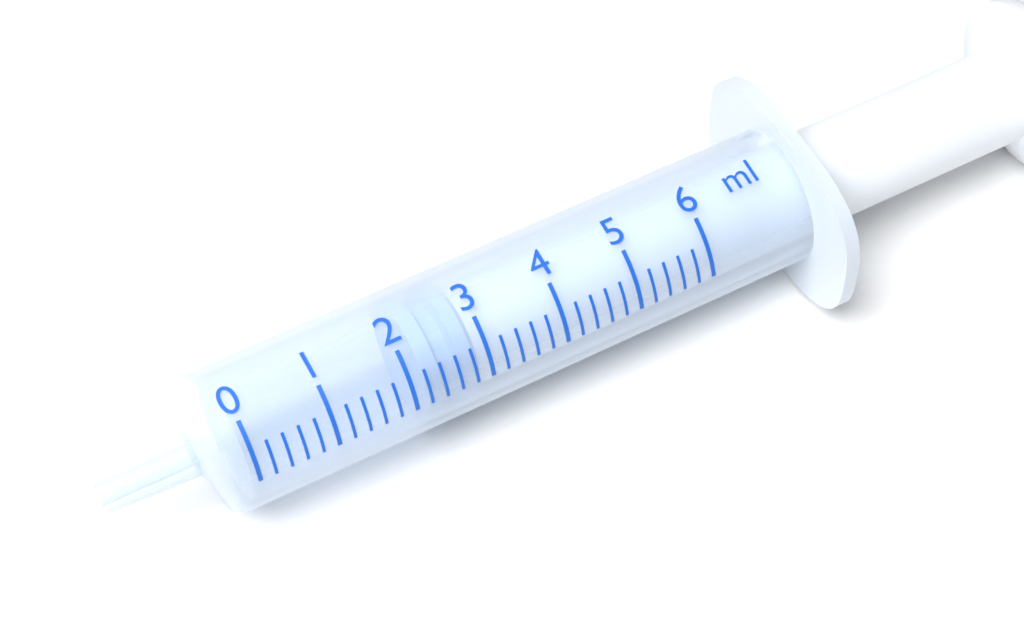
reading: 2.2 ml
